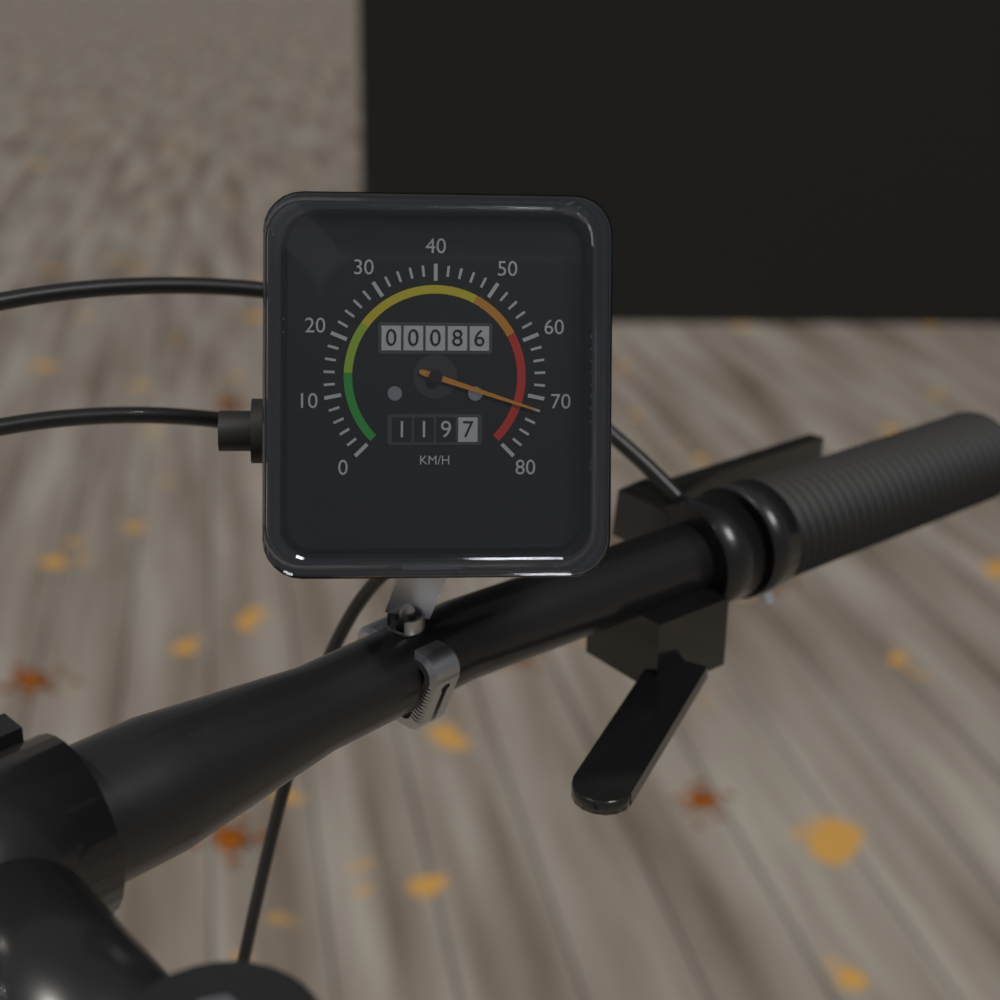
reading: 72 km/h
